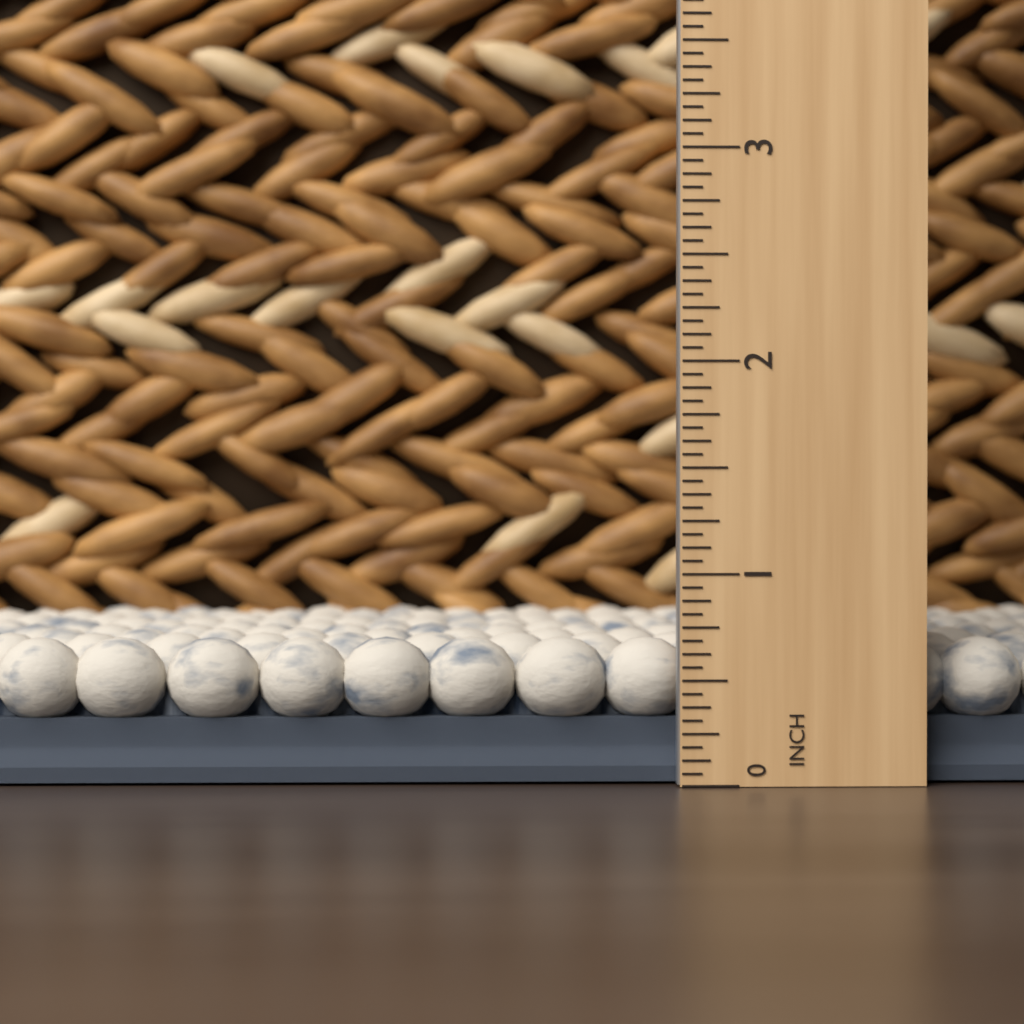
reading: 0.6875 in
